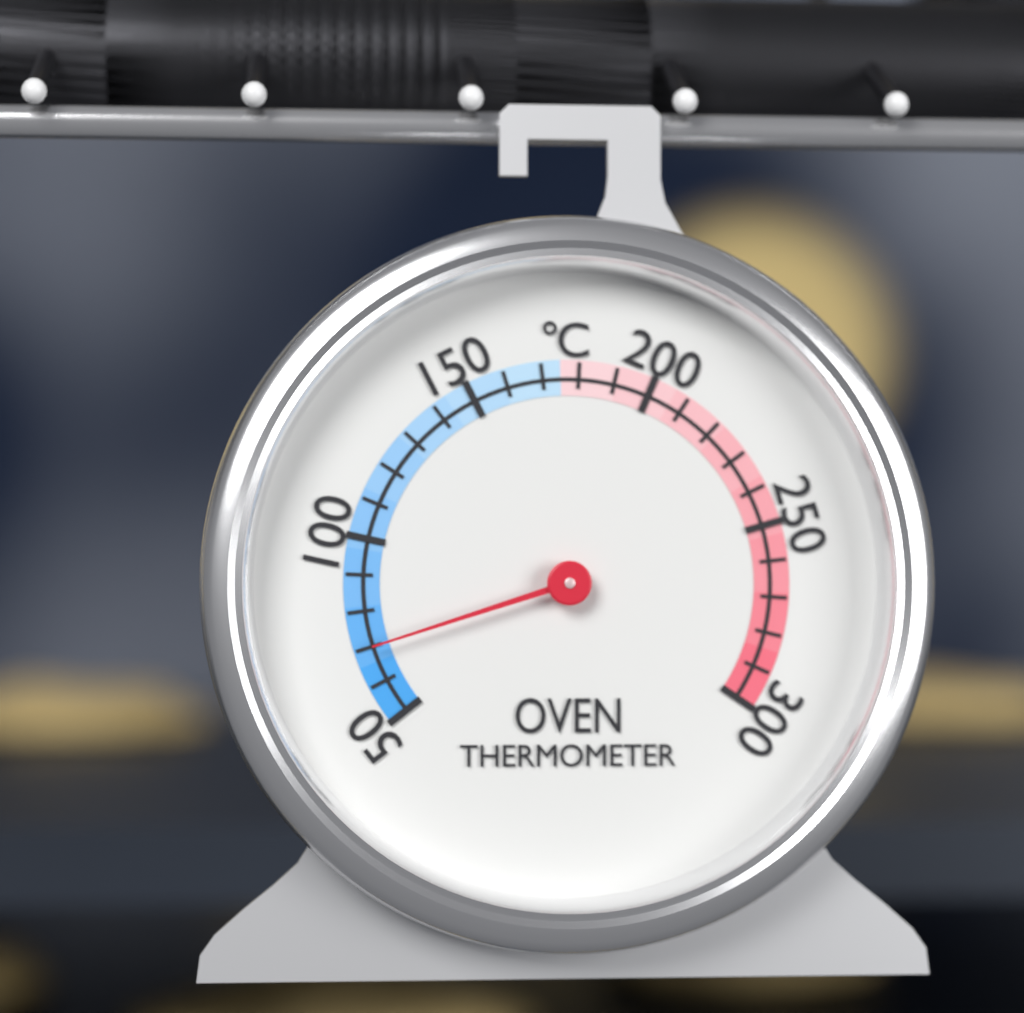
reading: 70 °C
